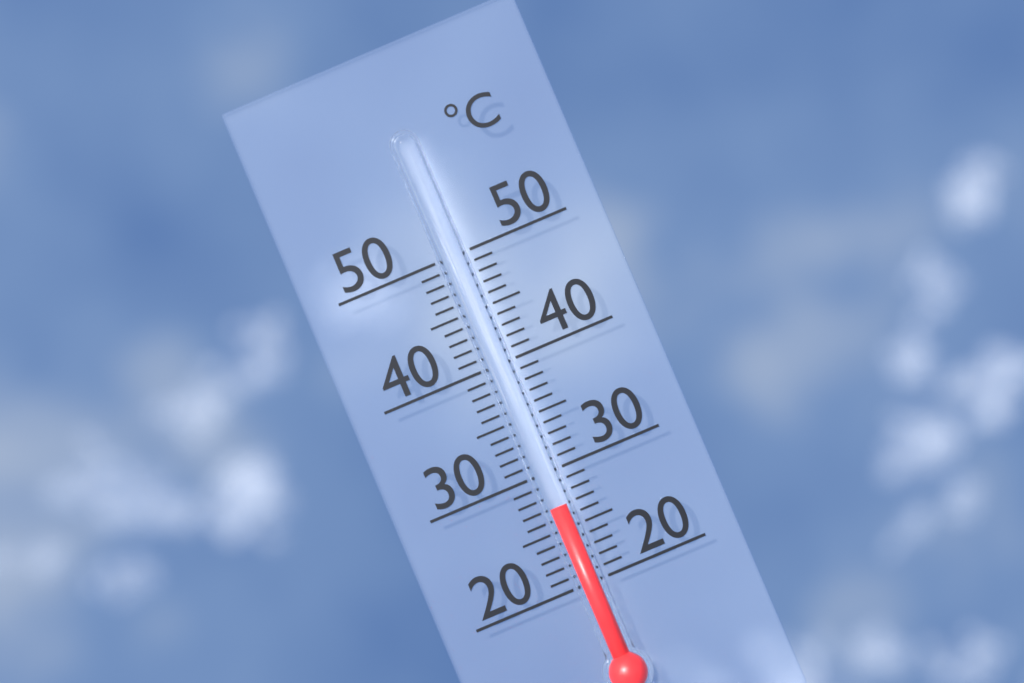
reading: 27 °C
